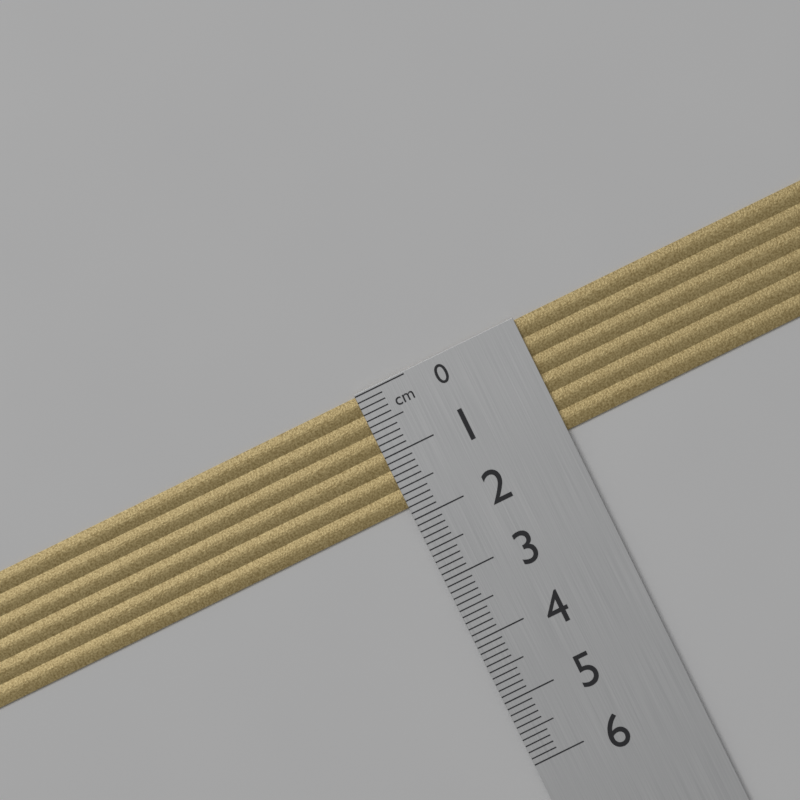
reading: 1.8 cm
